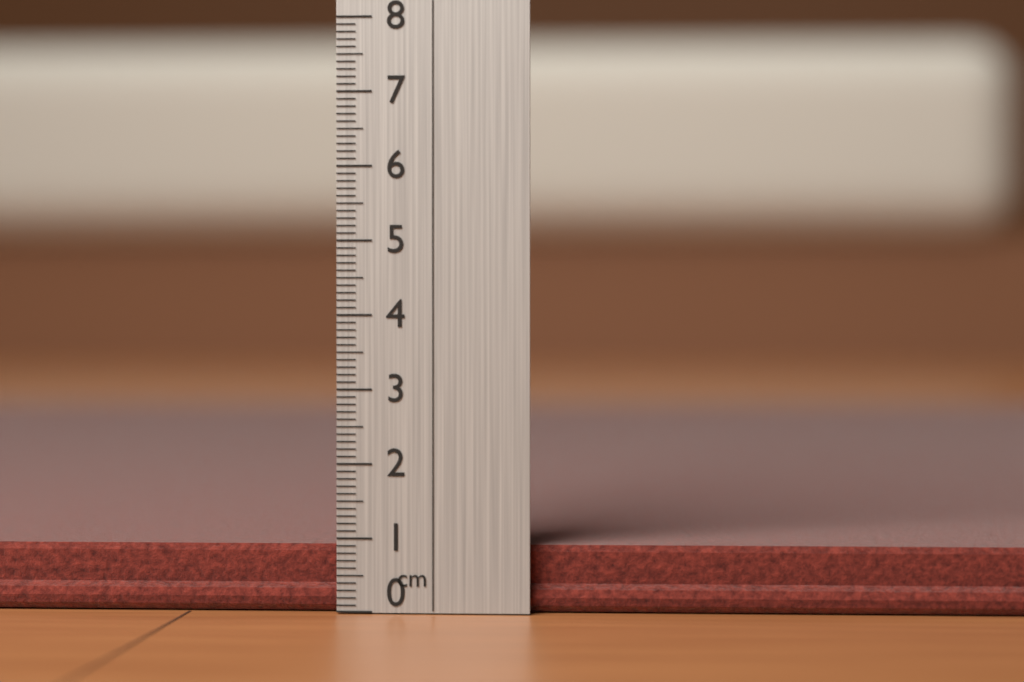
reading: 0.9 cm
